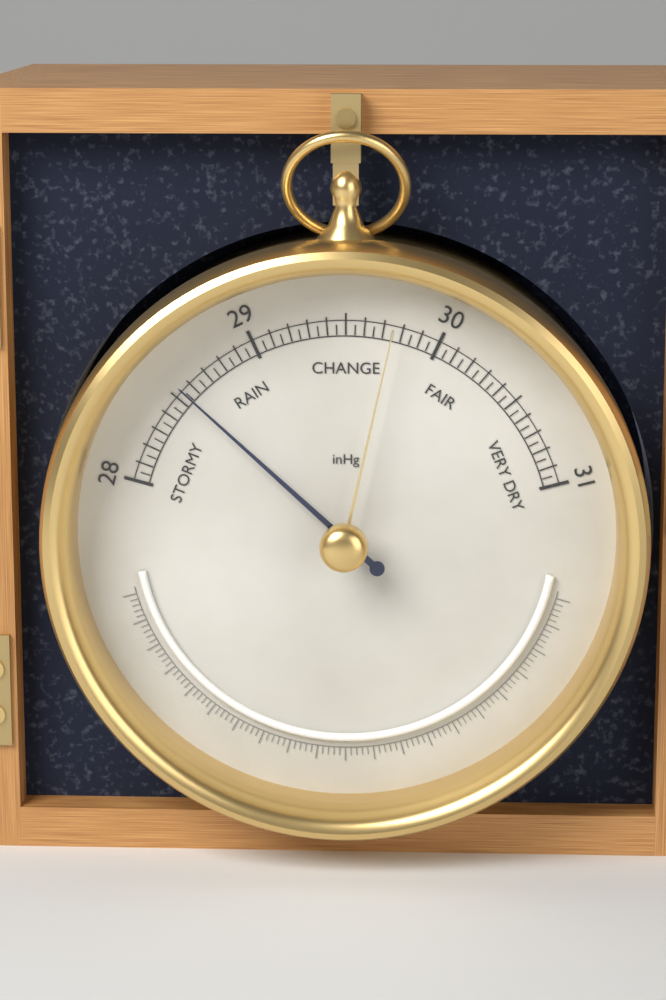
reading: 28.55 inHg
